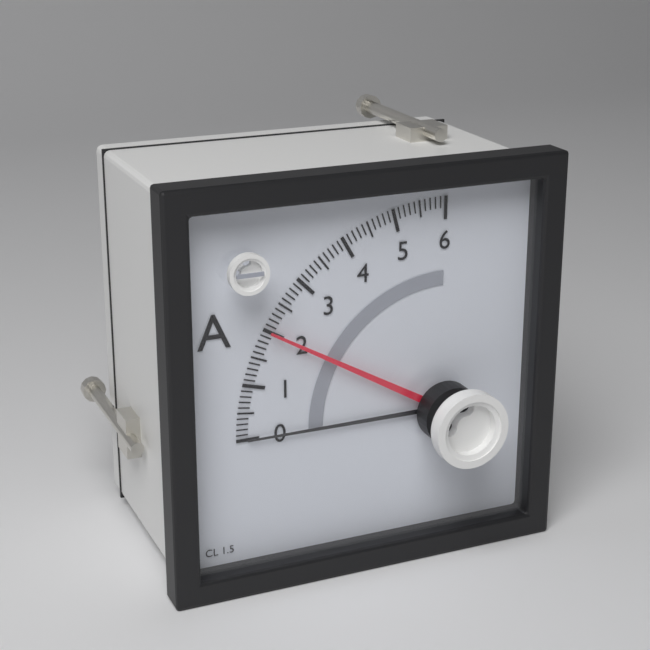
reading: 2.0 A
